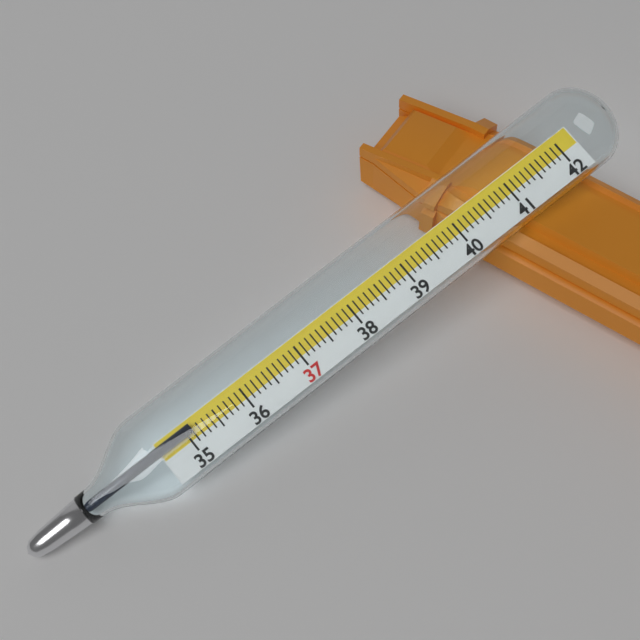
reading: 35.1 (no unit)
